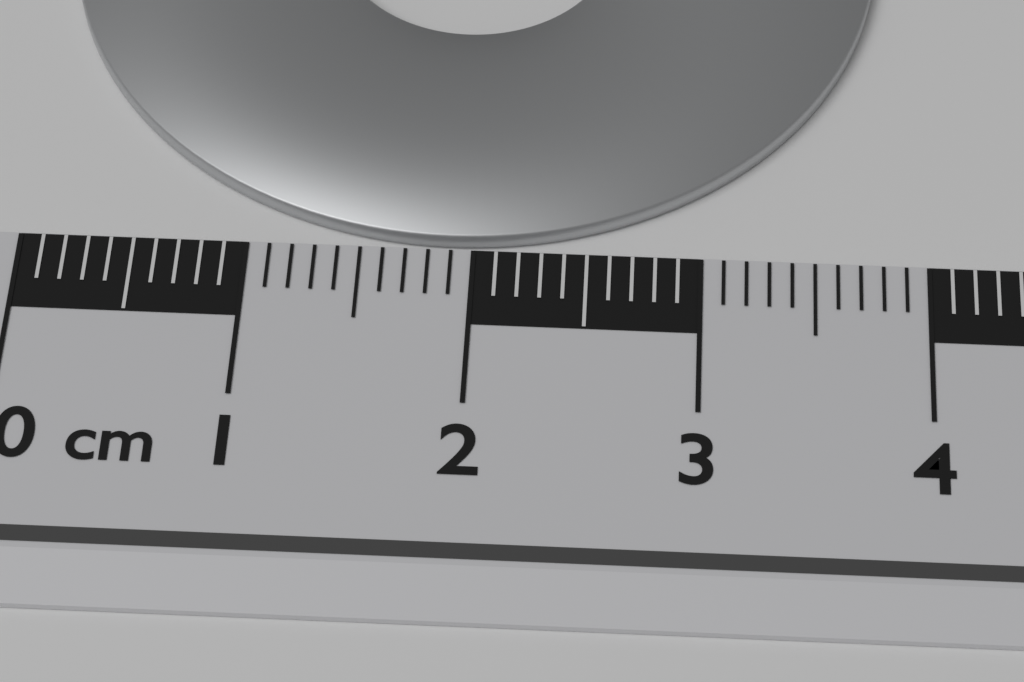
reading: 3.8 cm
